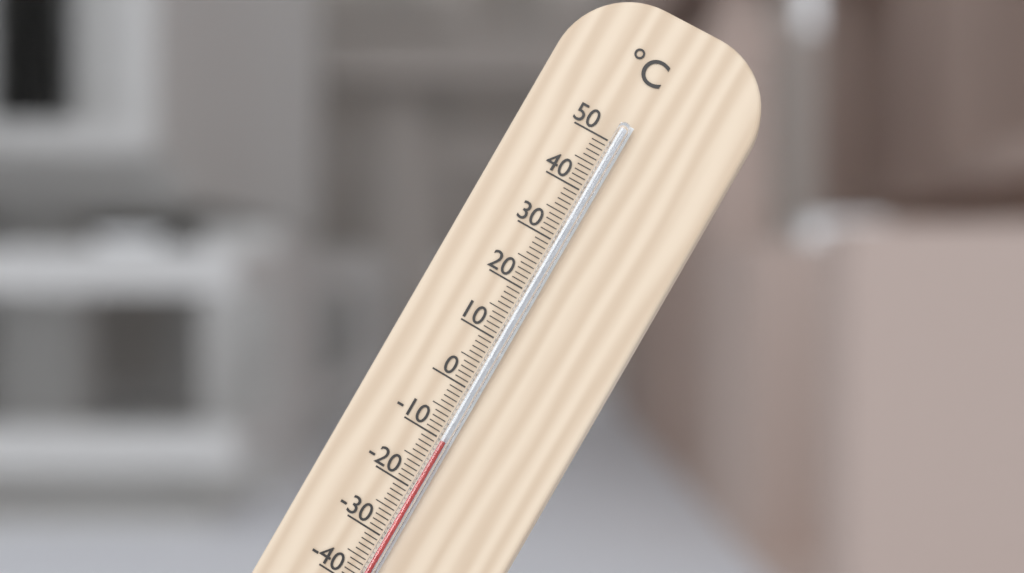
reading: -10 °C
